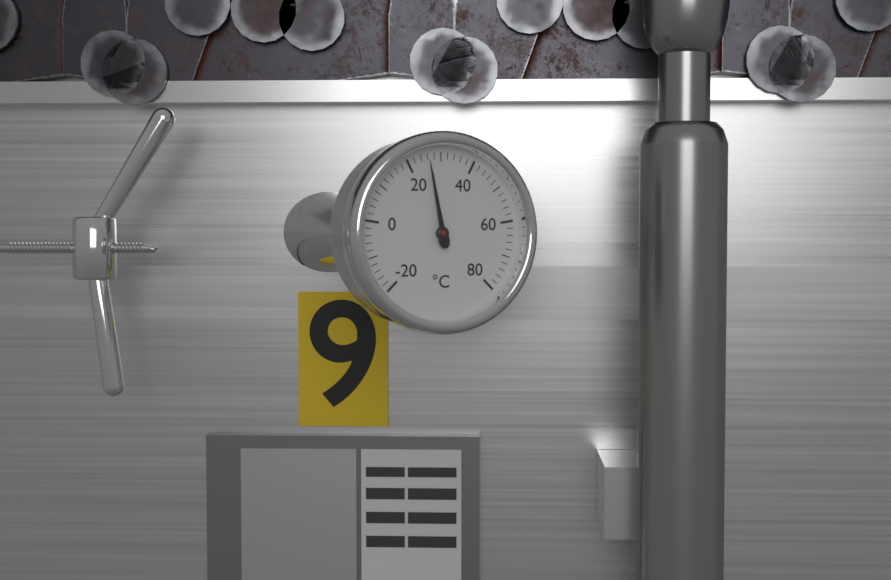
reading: 26 °C
